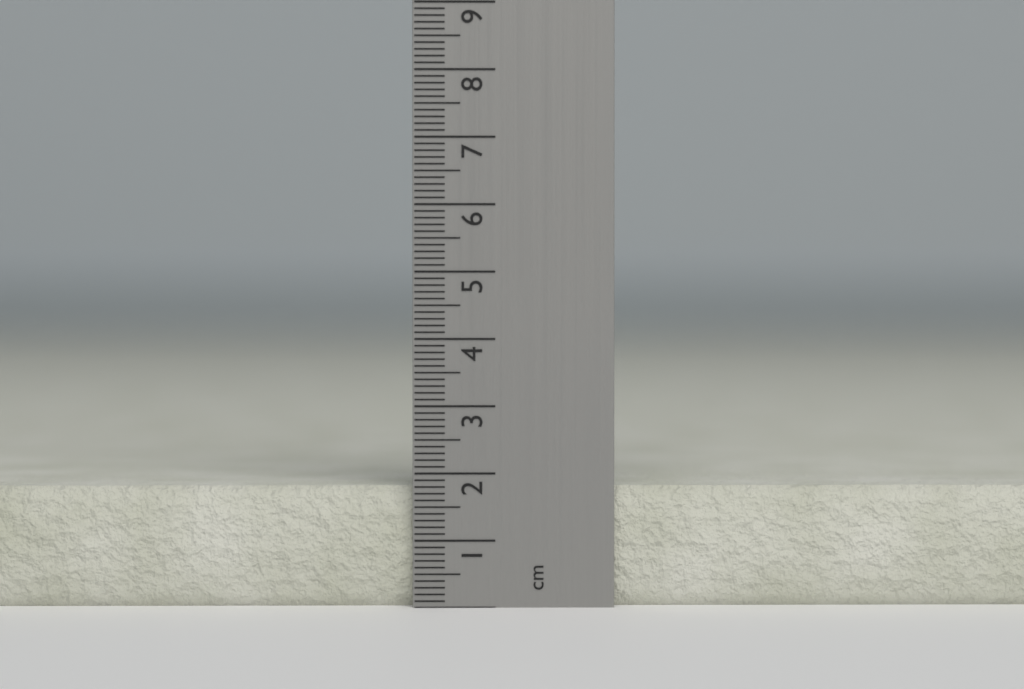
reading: 1.8 cm
